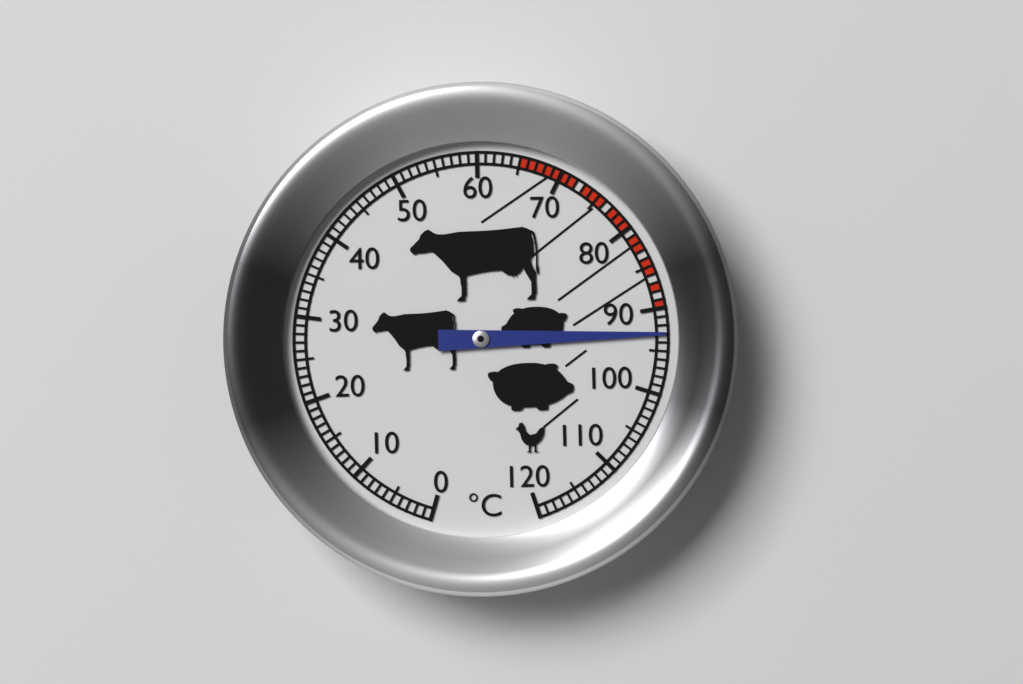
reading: 93 °C
